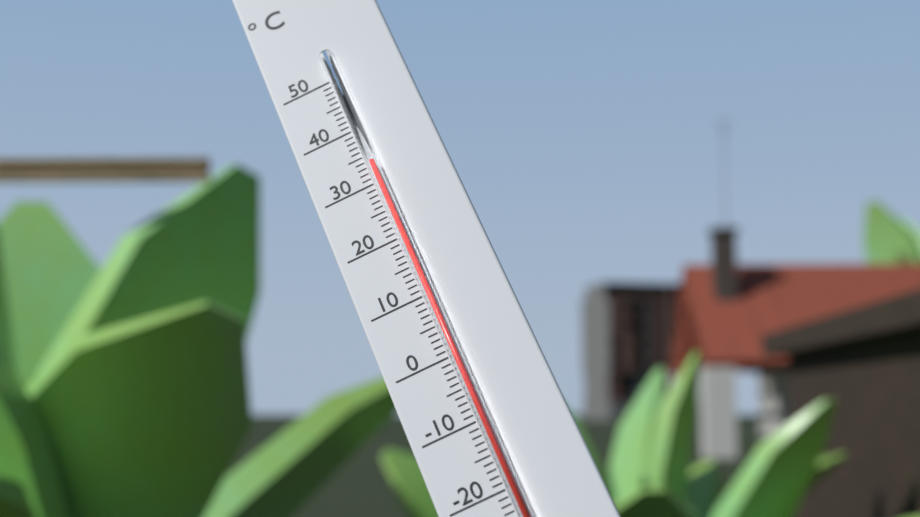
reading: 33 °C
